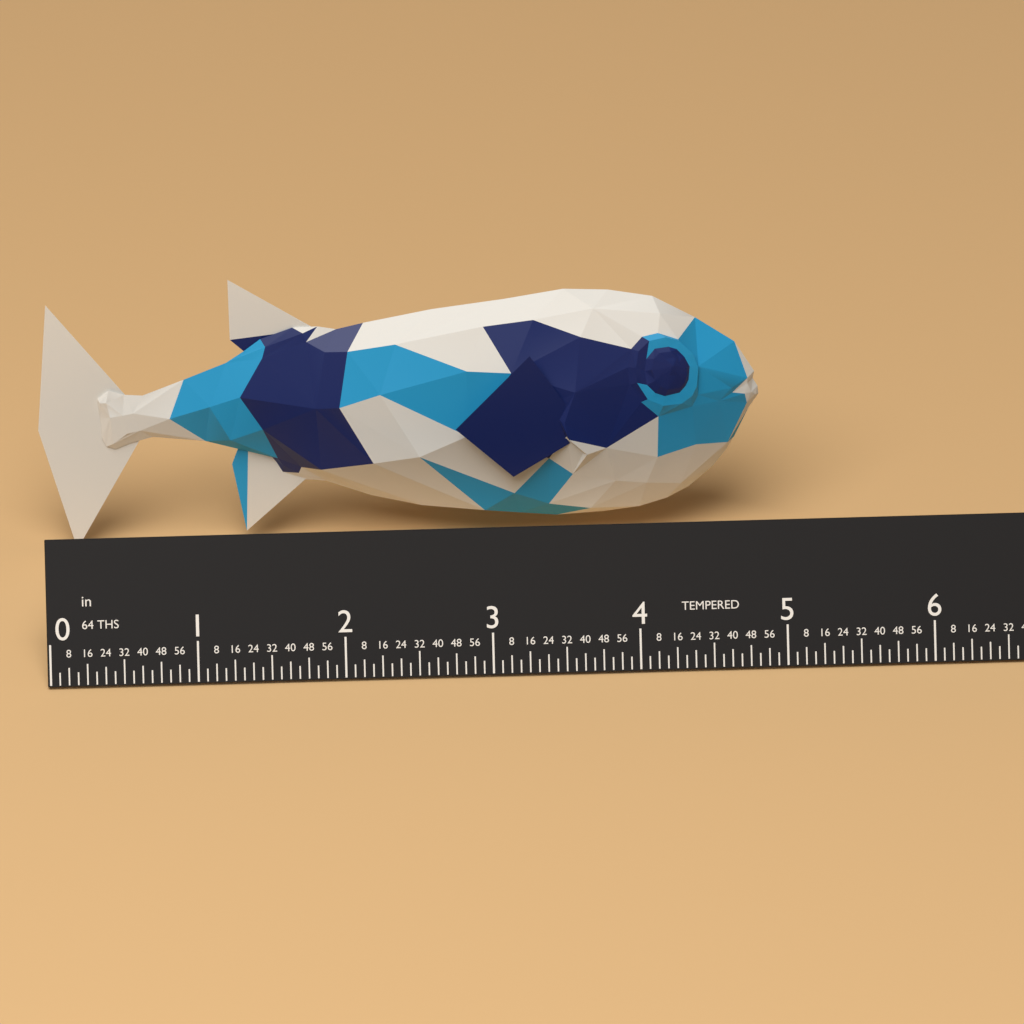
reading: 4.9375 in
